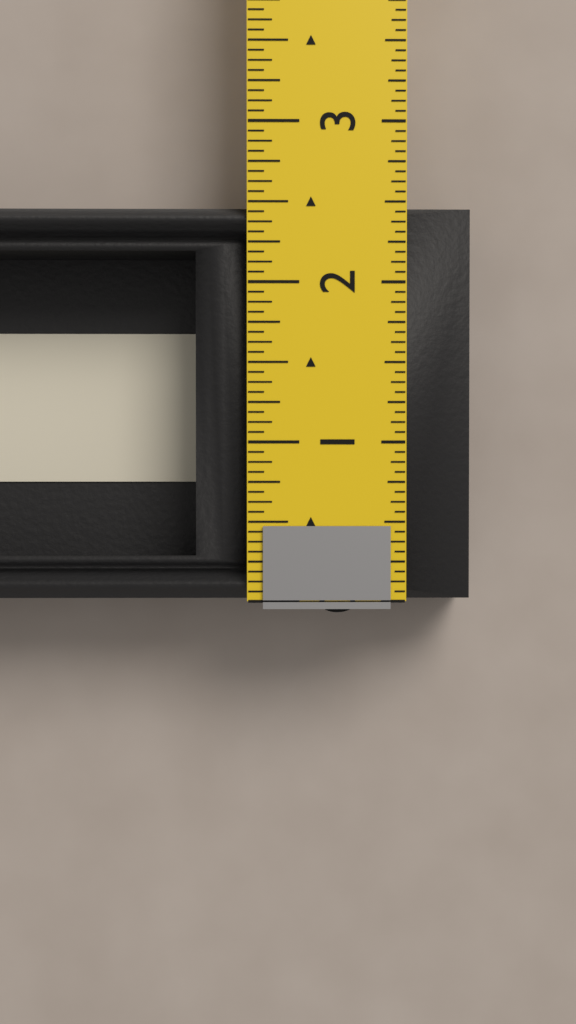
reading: 2.5000 in
